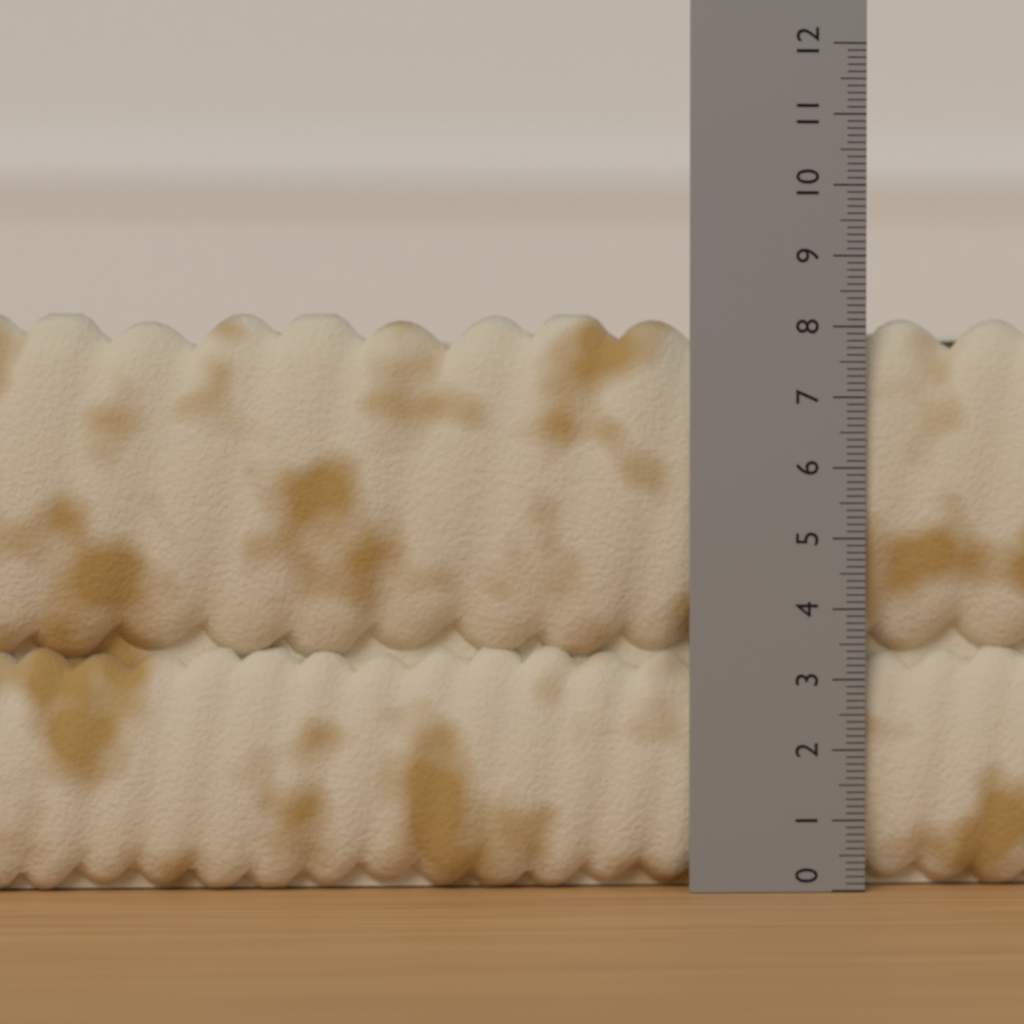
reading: 8.2 (no unit)
